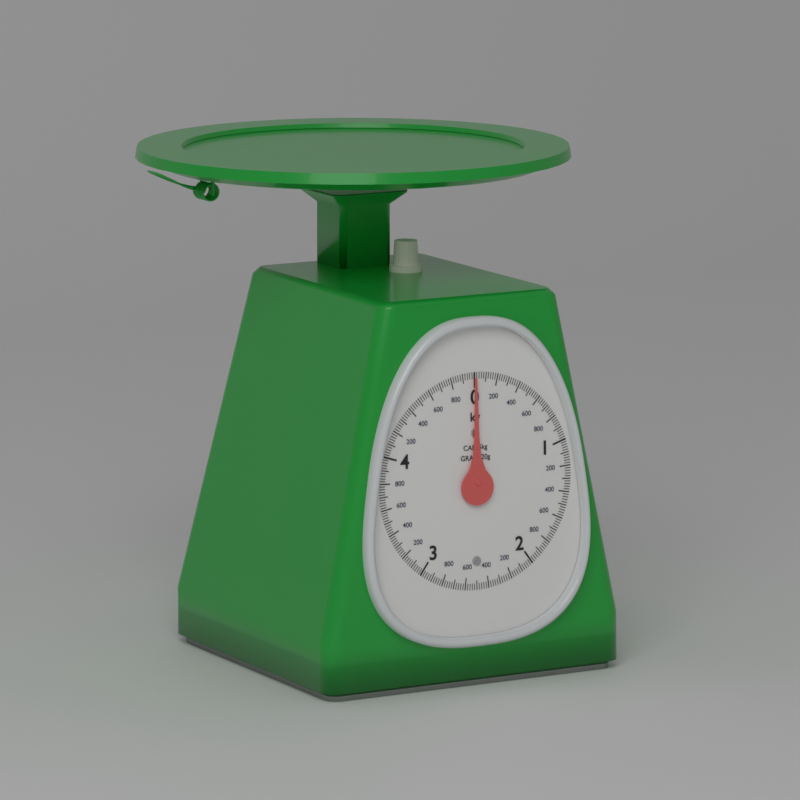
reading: 0.00 kg
